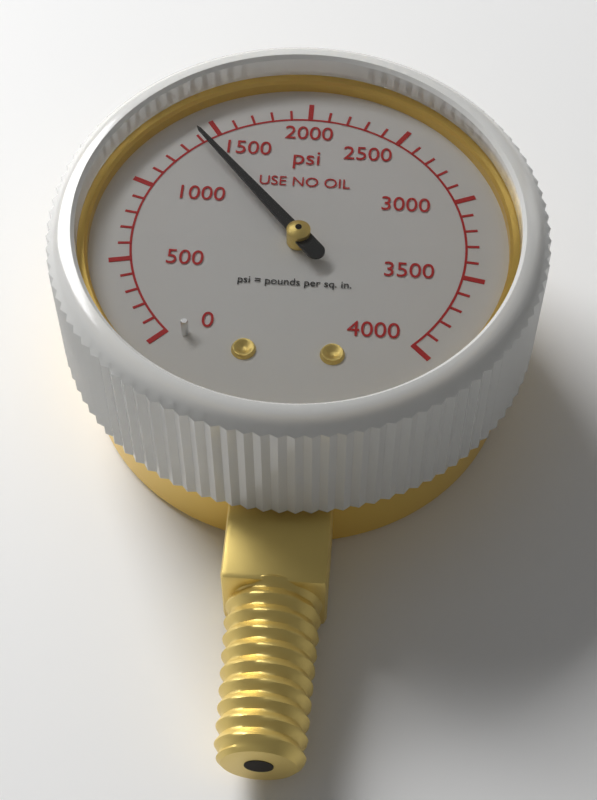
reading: 1400 psi
